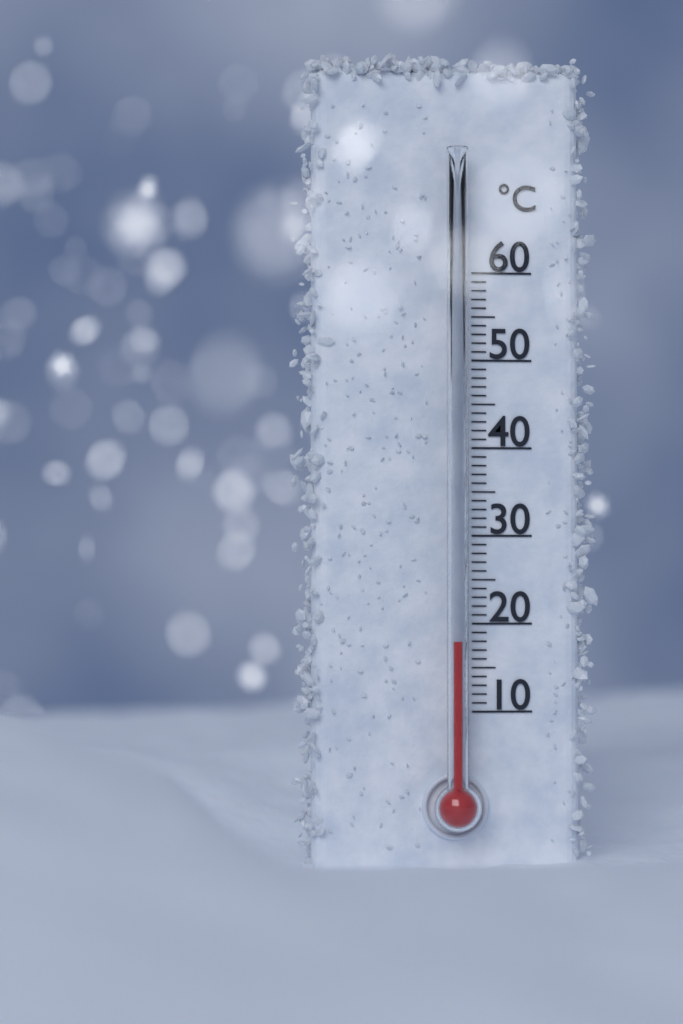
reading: 18 °C
